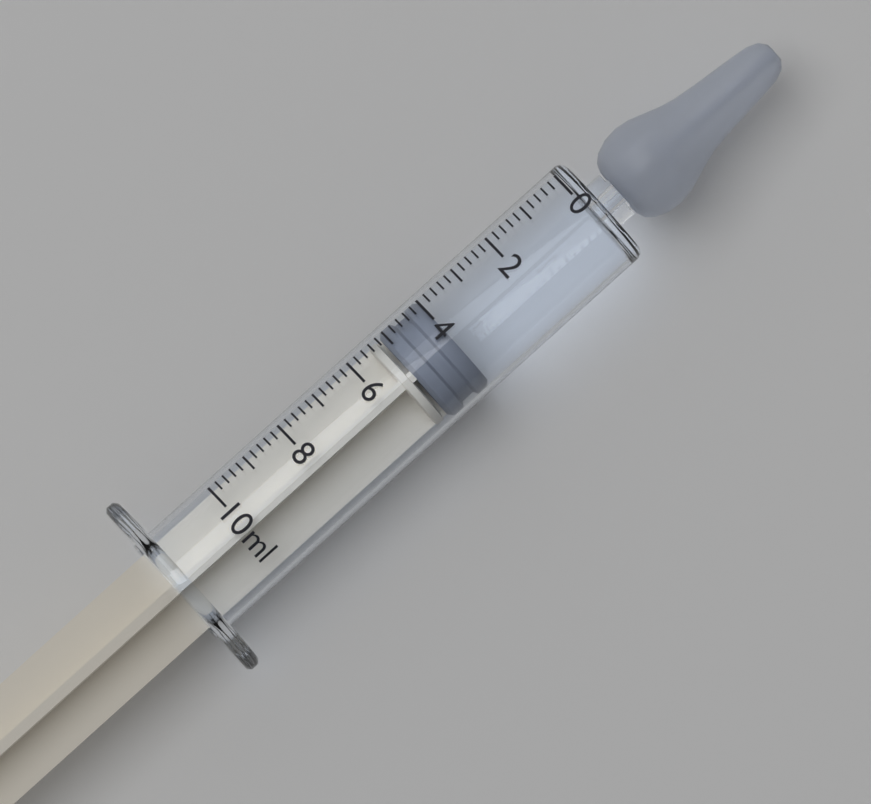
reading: 4.0 ml
